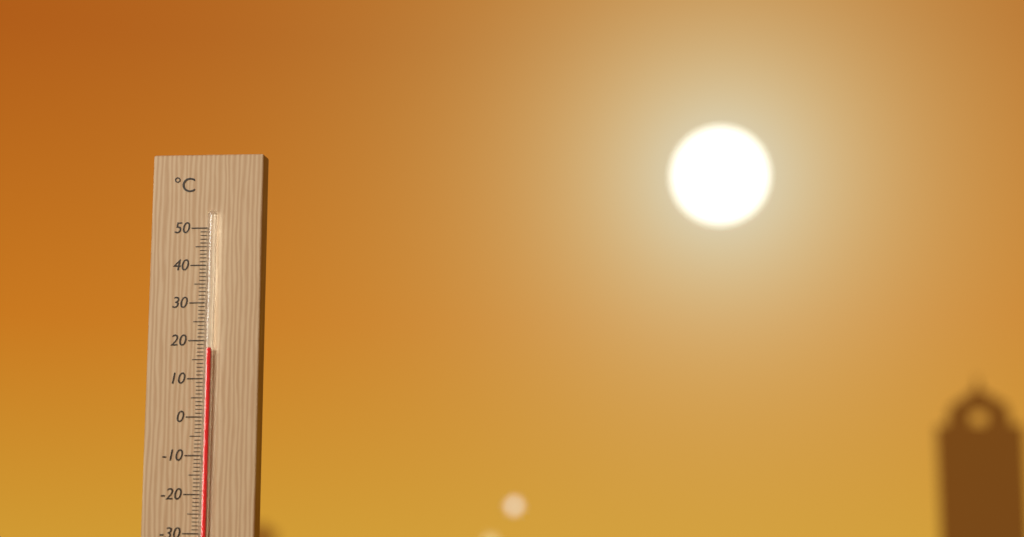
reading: 18 °C
